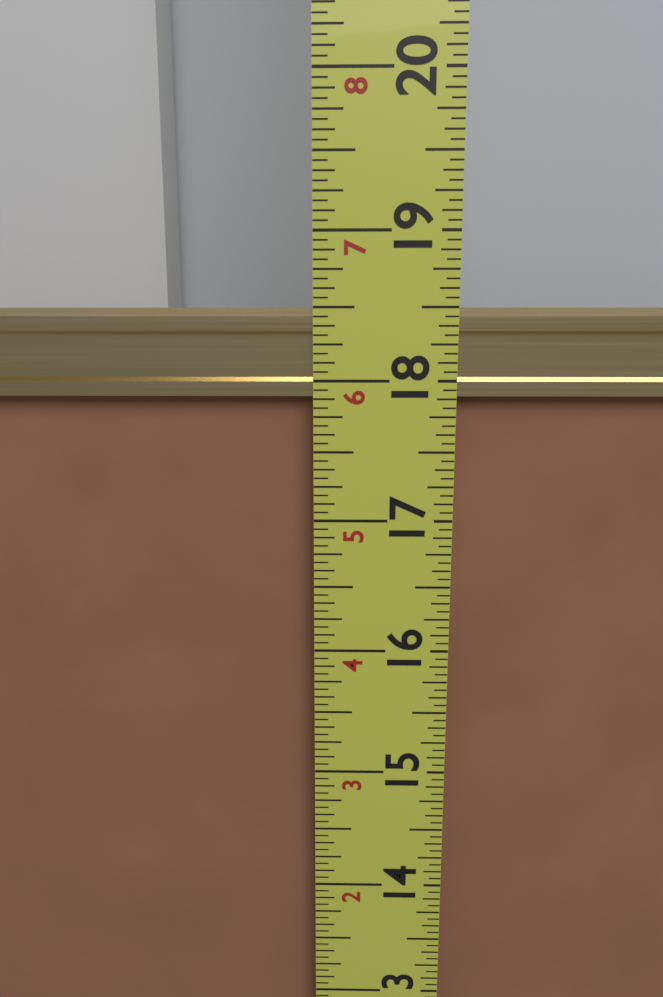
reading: 18.5000 in
